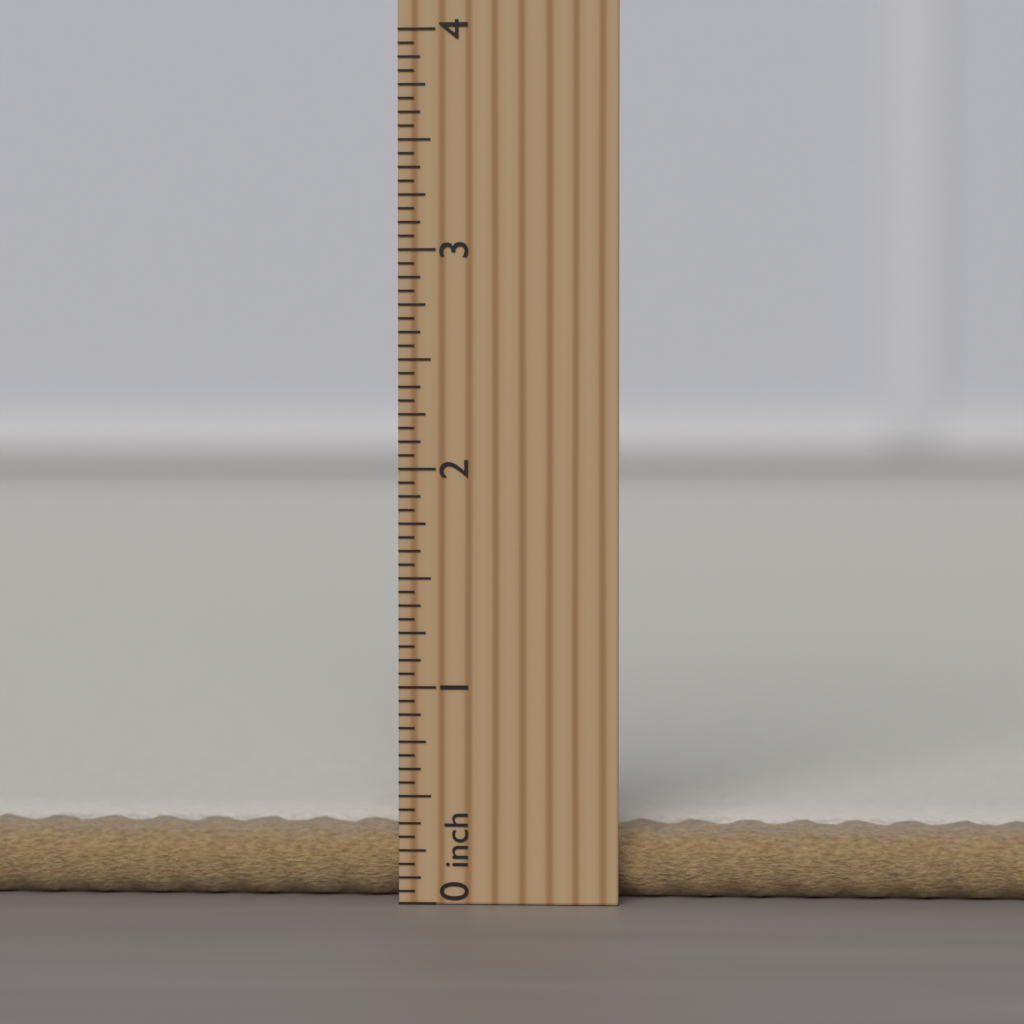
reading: 0.3125 inch
